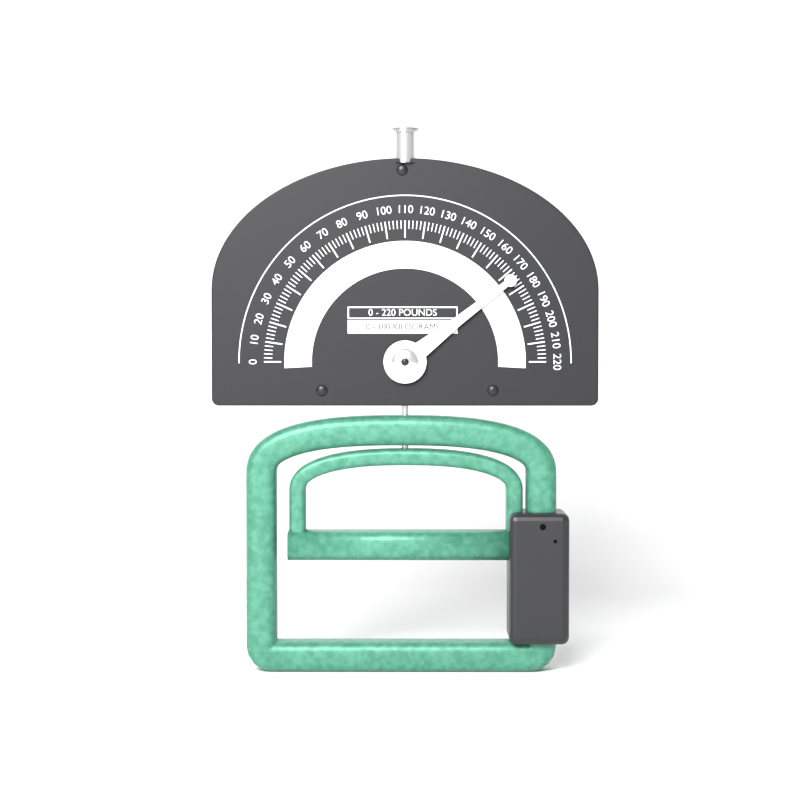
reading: 174 lb
